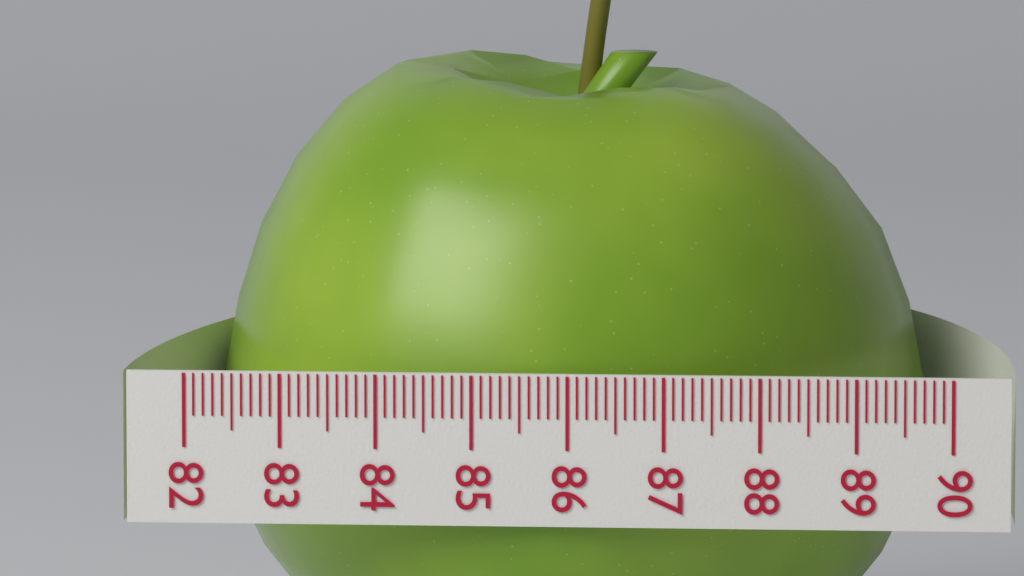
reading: 89.6 (no unit)
